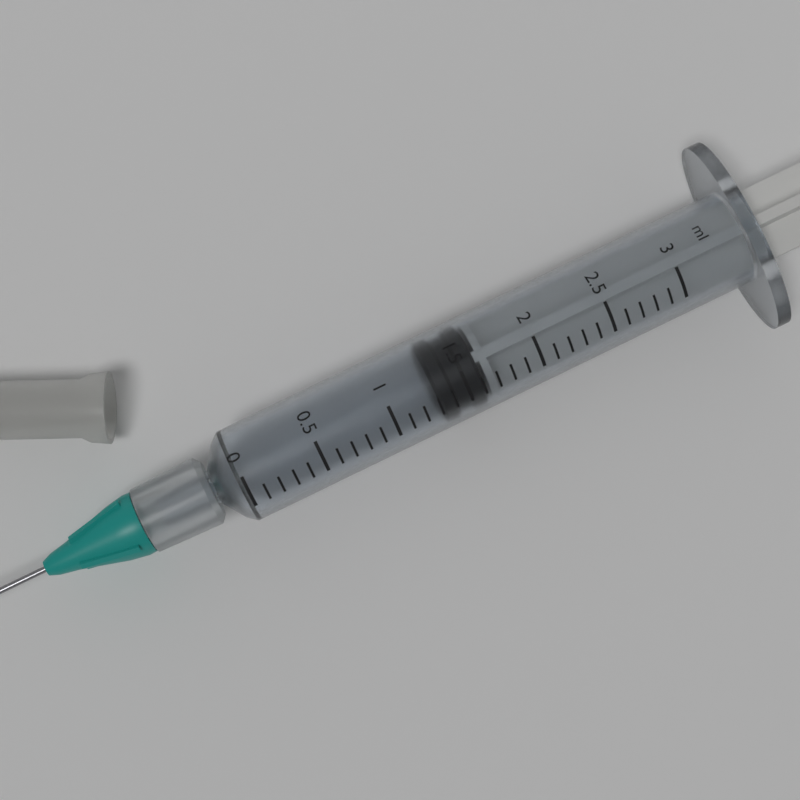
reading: 1.3 ml
